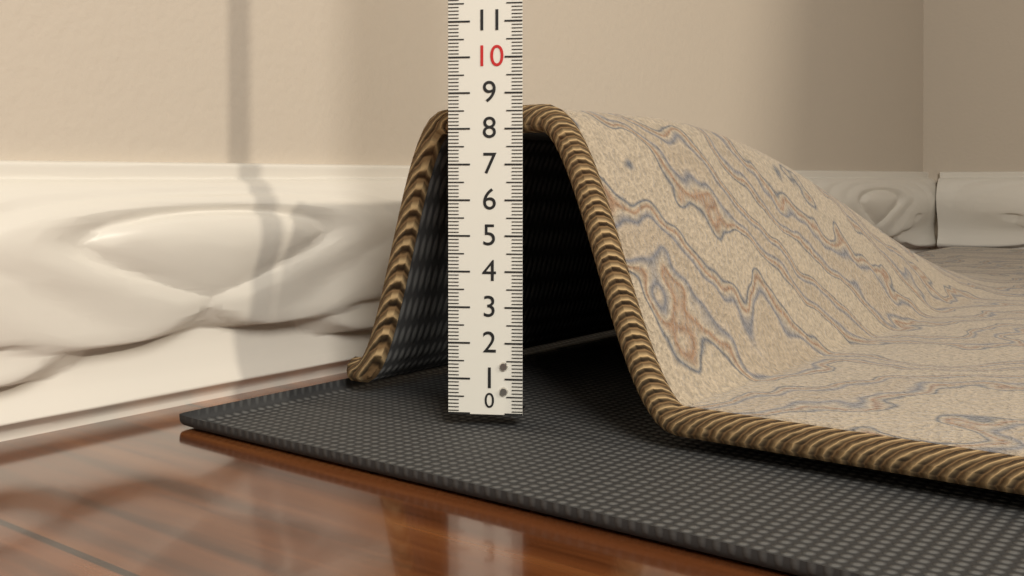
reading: 8.7 (no unit)
